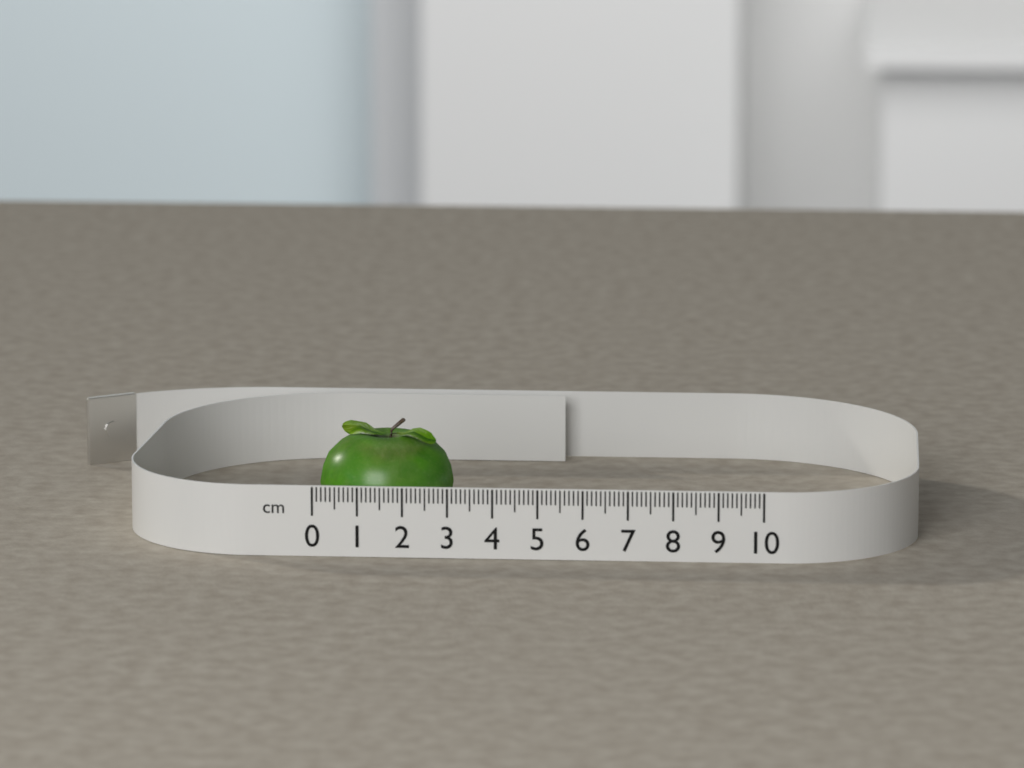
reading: 3.0 cm
